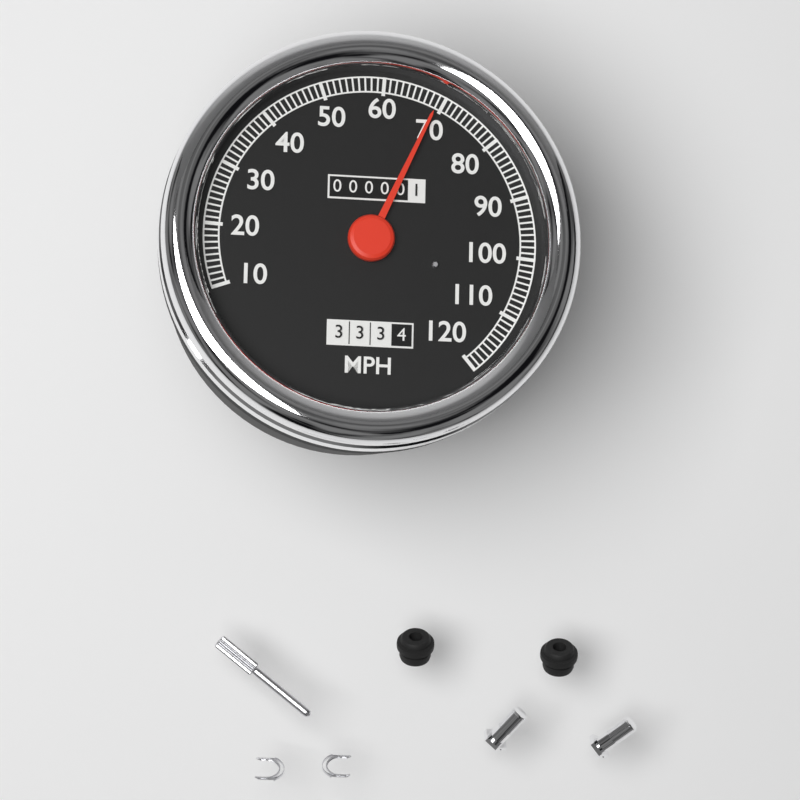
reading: 69 MPH
